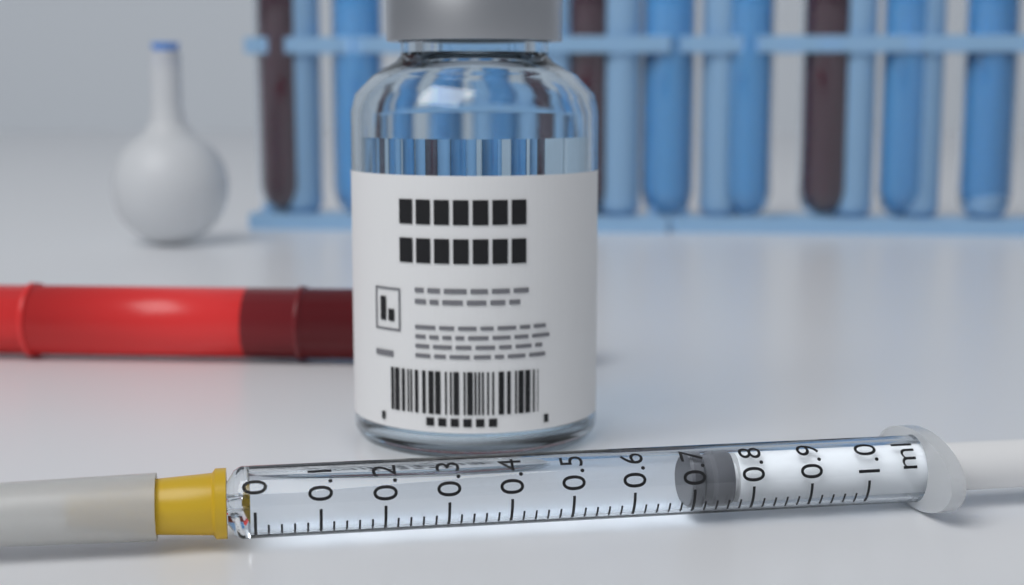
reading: 0.70 ml
